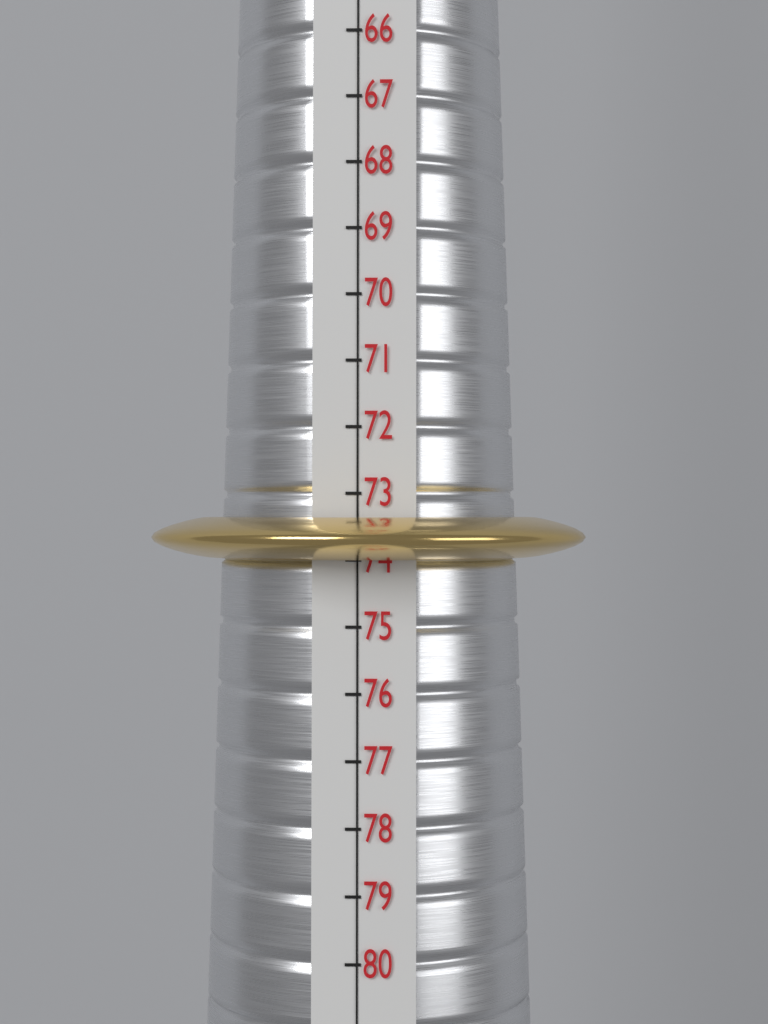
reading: 74 (no unit)
